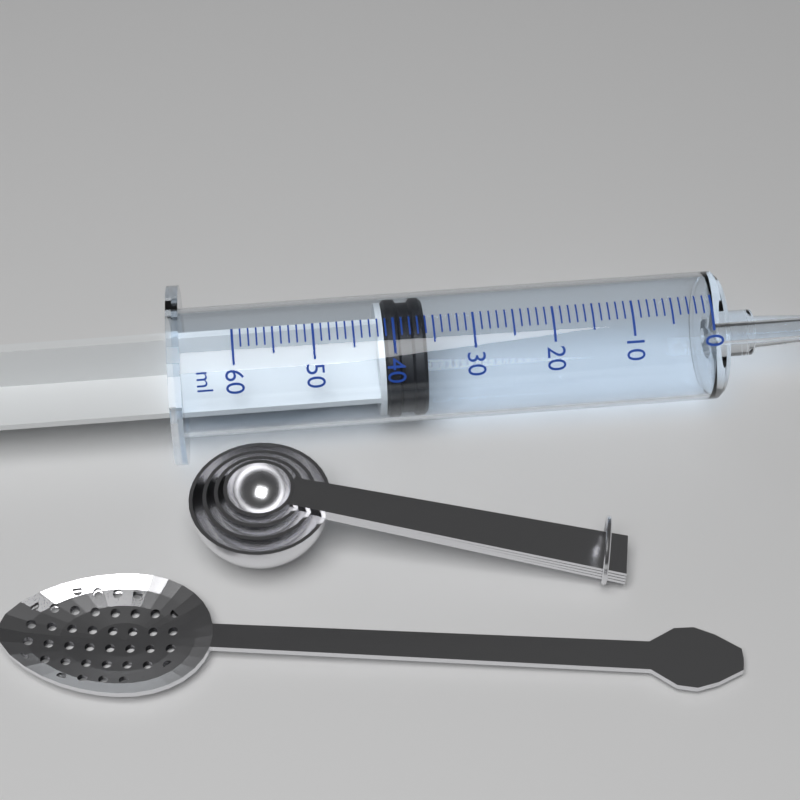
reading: 36 ml
